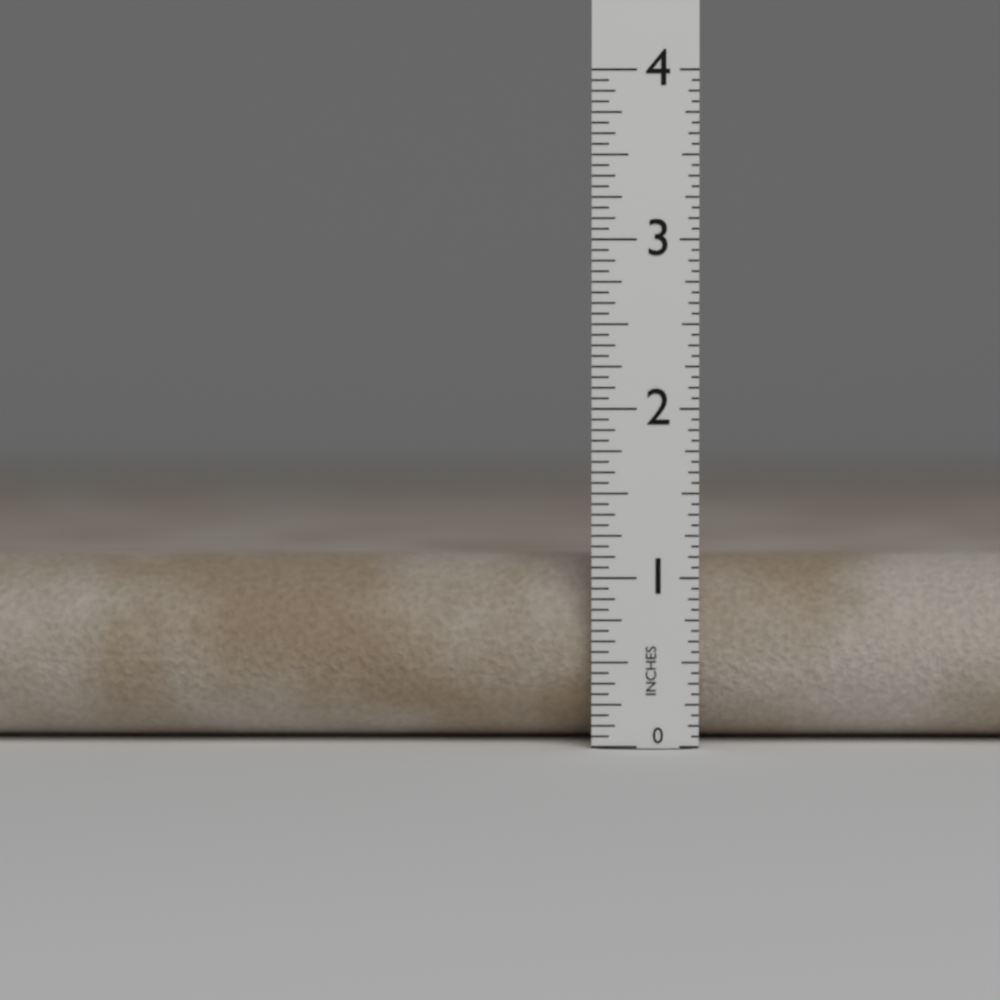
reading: 1.1250 in
